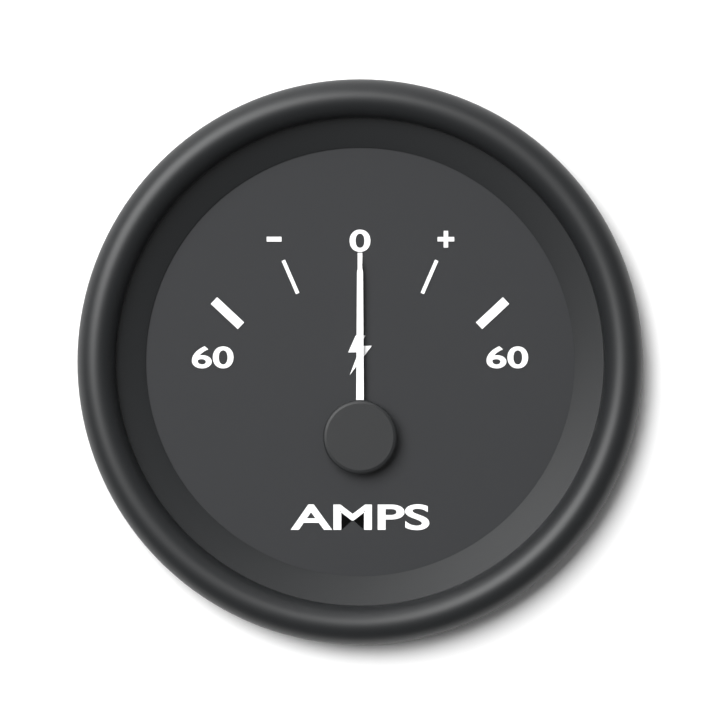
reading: 0 AMPS
